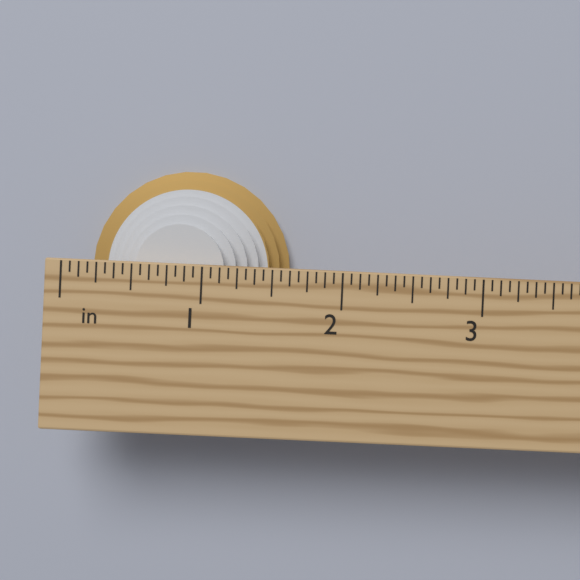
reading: 1.6250 in
